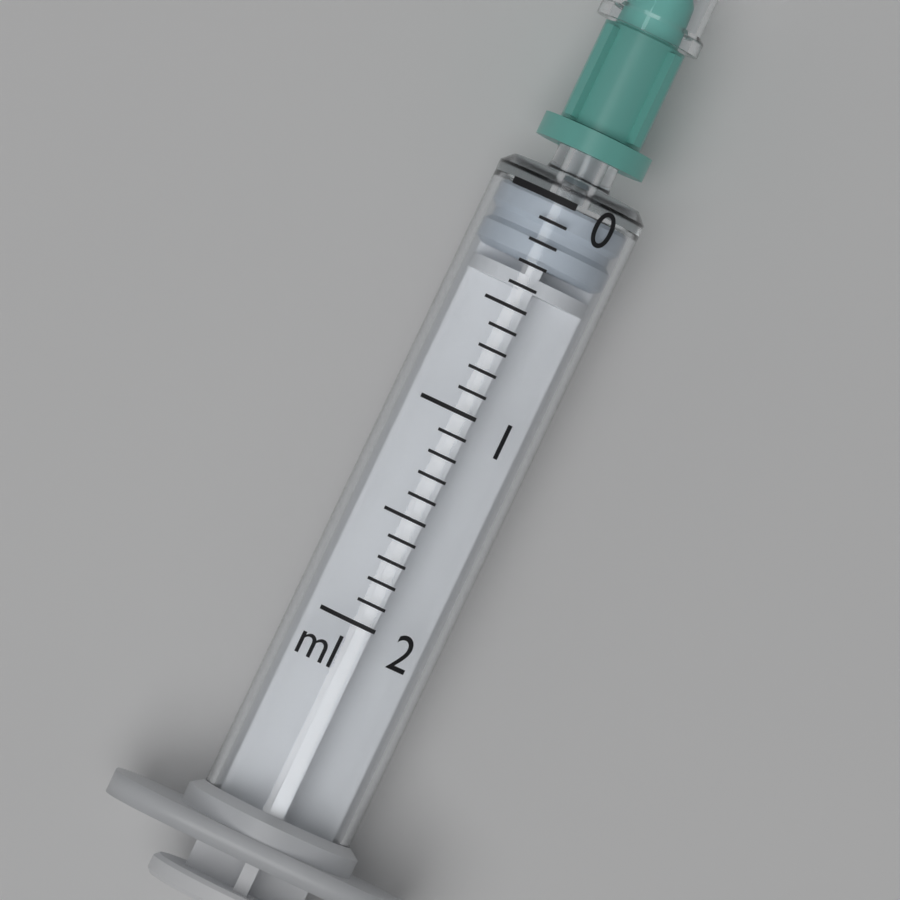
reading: 0.0 ml
